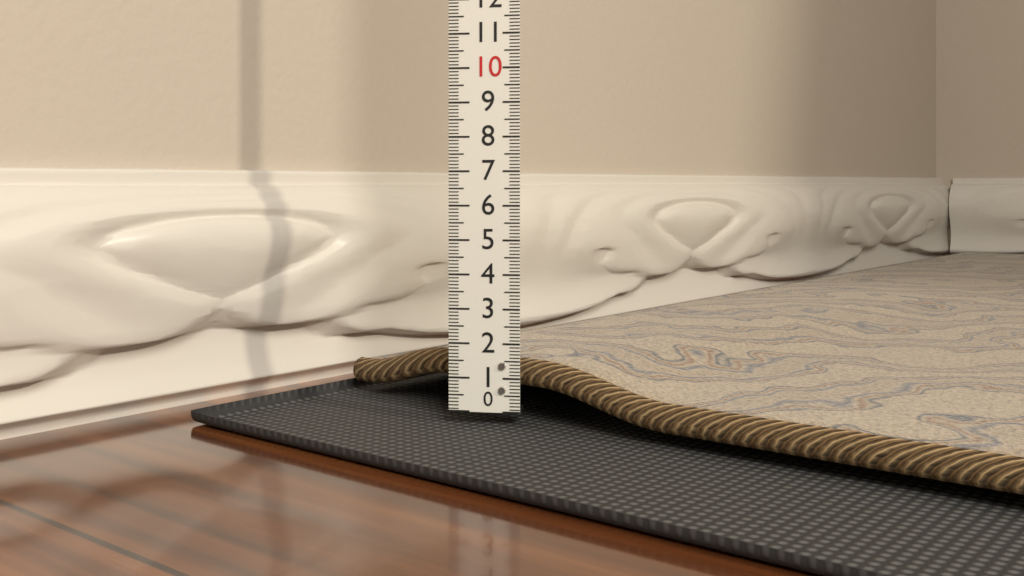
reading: 1.5 (no unit)
